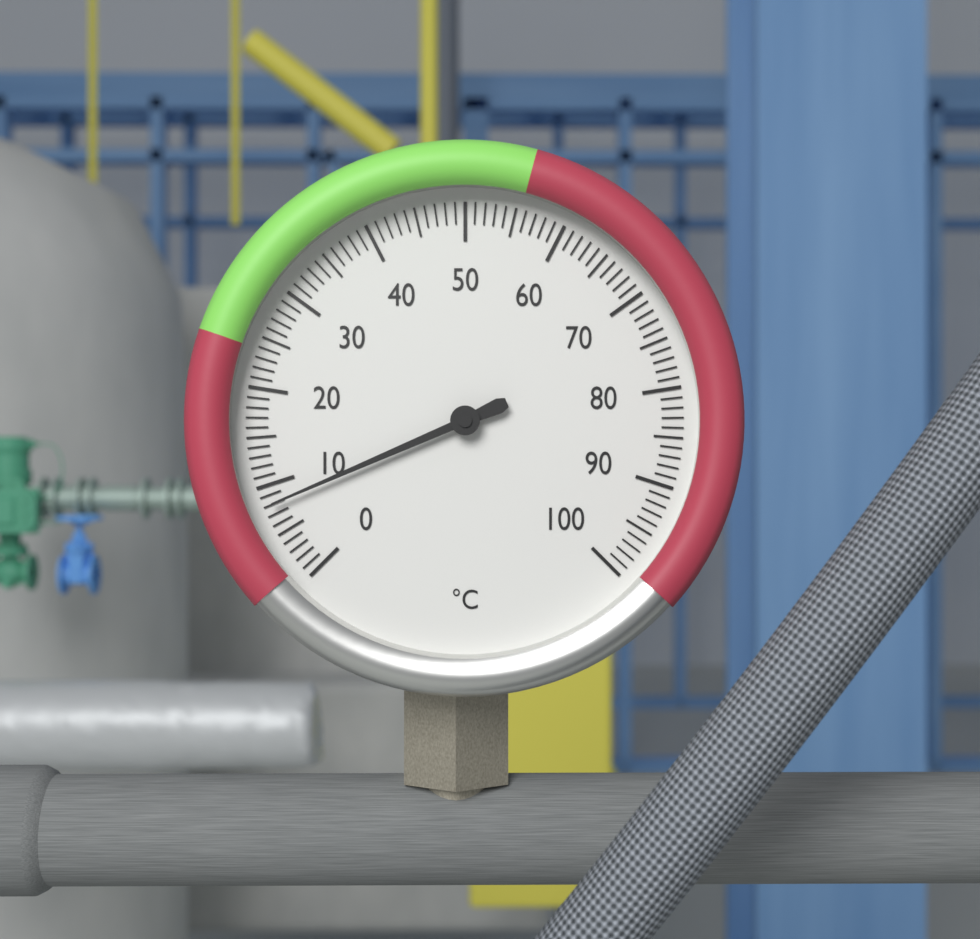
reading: 8 °C
